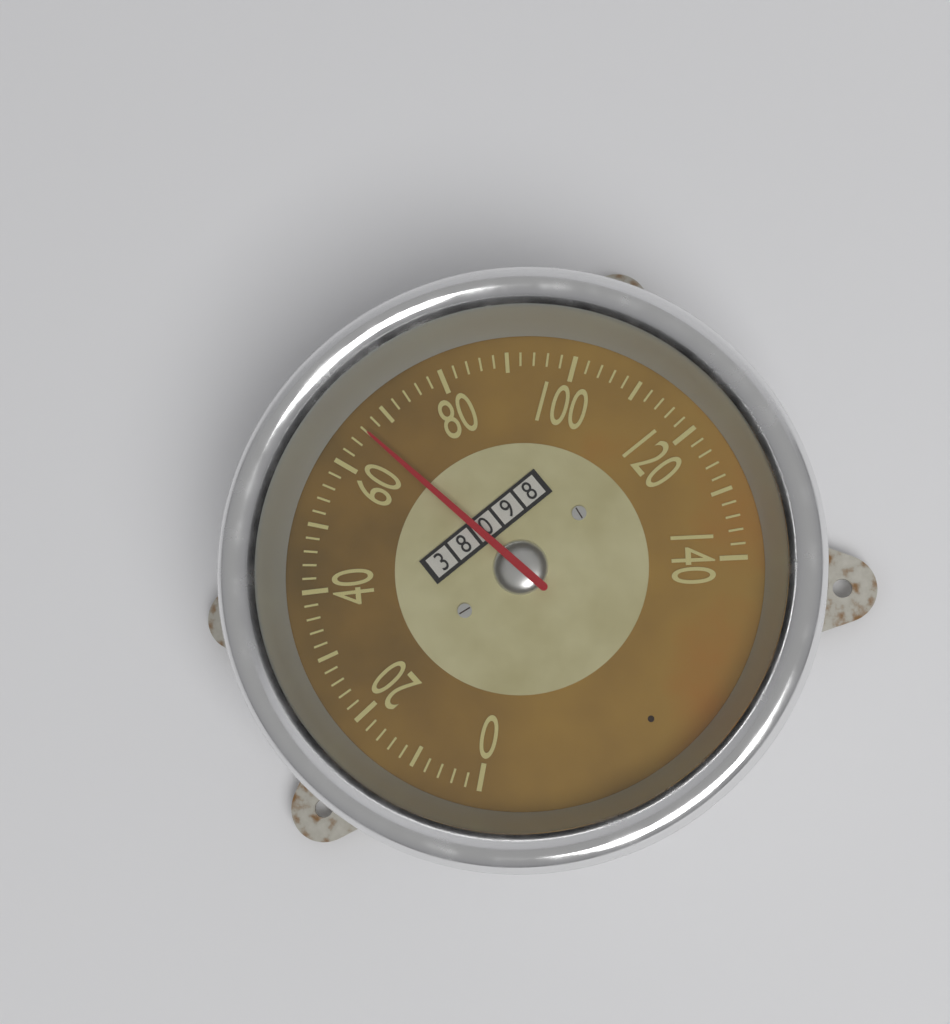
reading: 66 (no unit)
